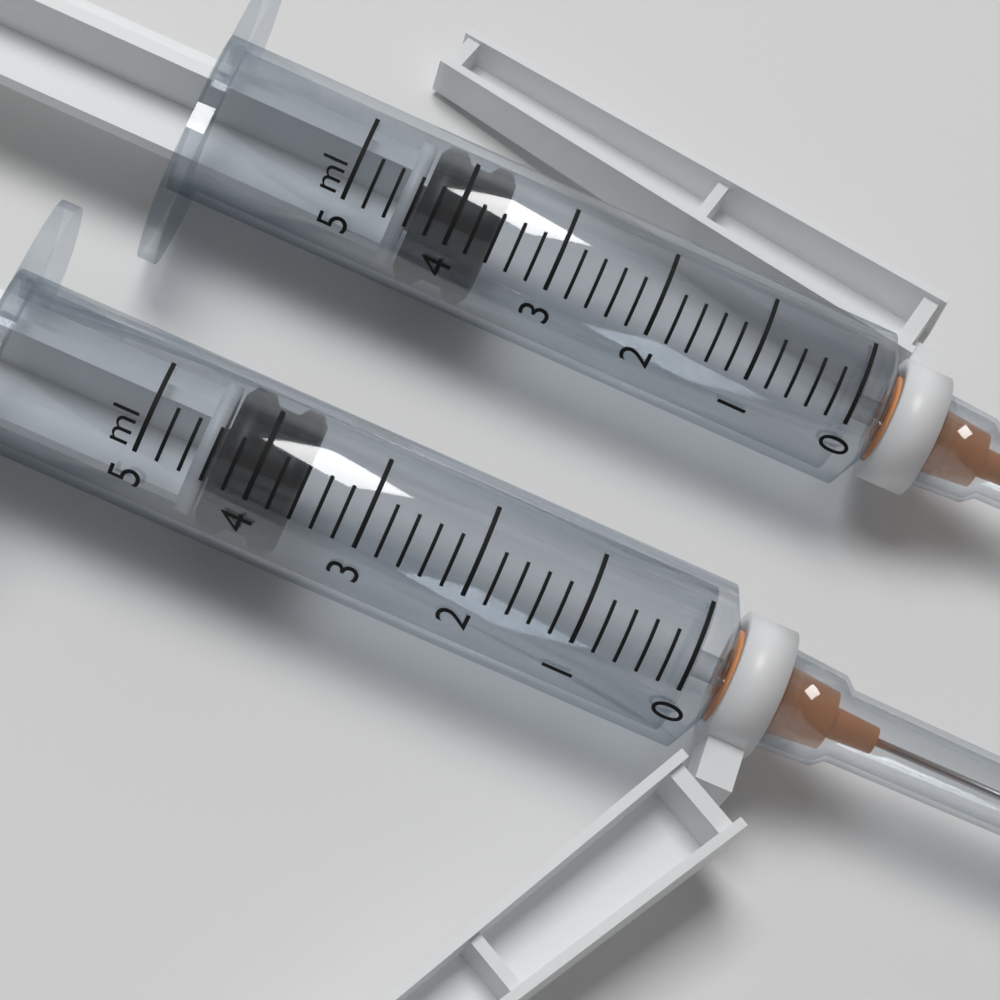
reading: 3.6 ml
